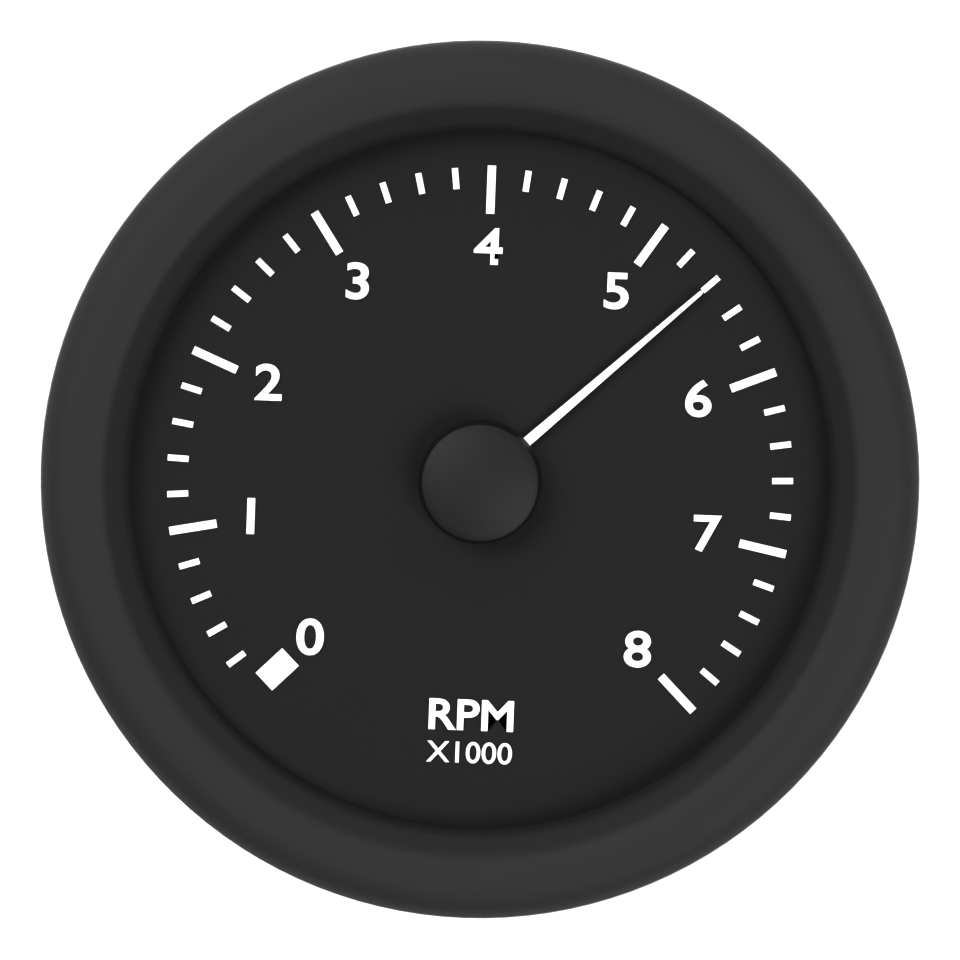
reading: 5.4 RPM x1000
